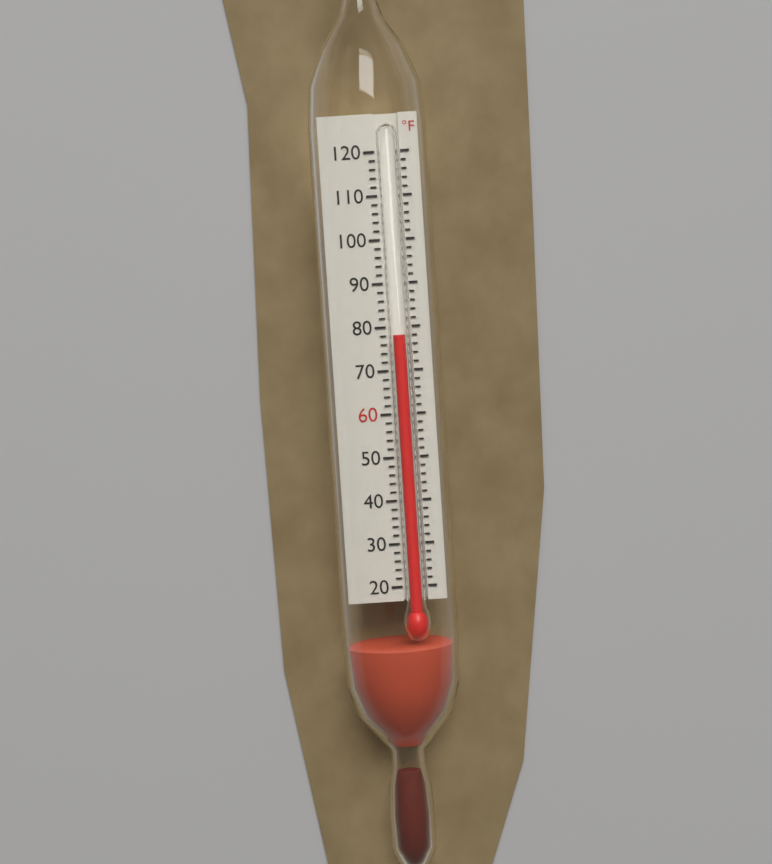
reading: 78 °F
